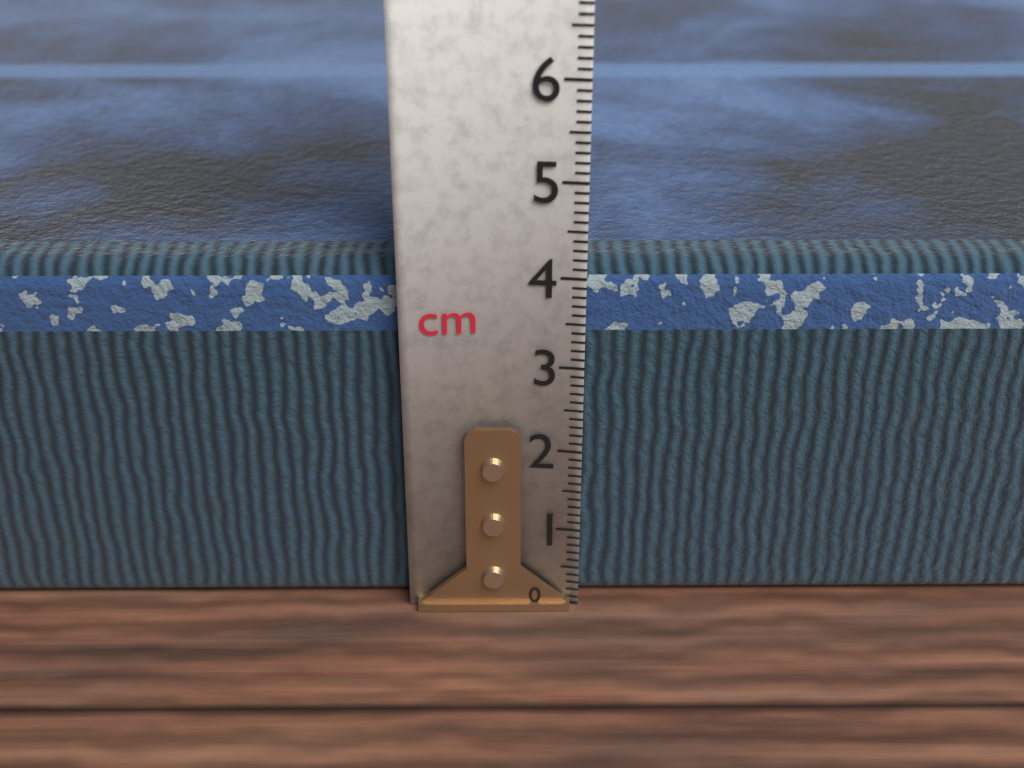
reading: 4.1 cm
